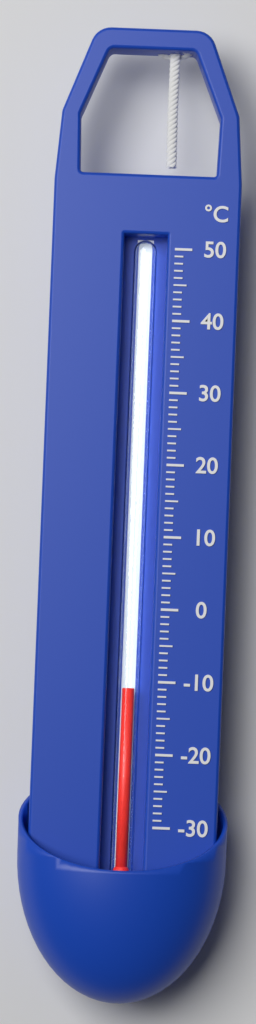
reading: -11 °C
